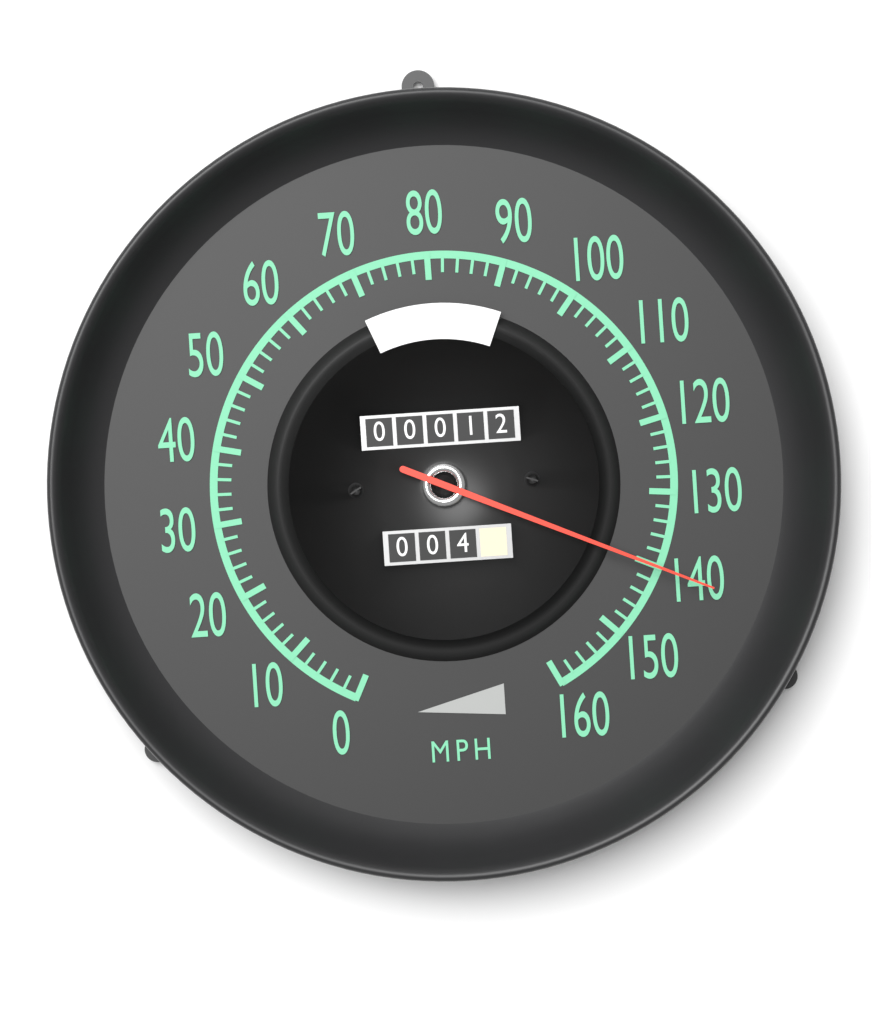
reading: 140 mph
